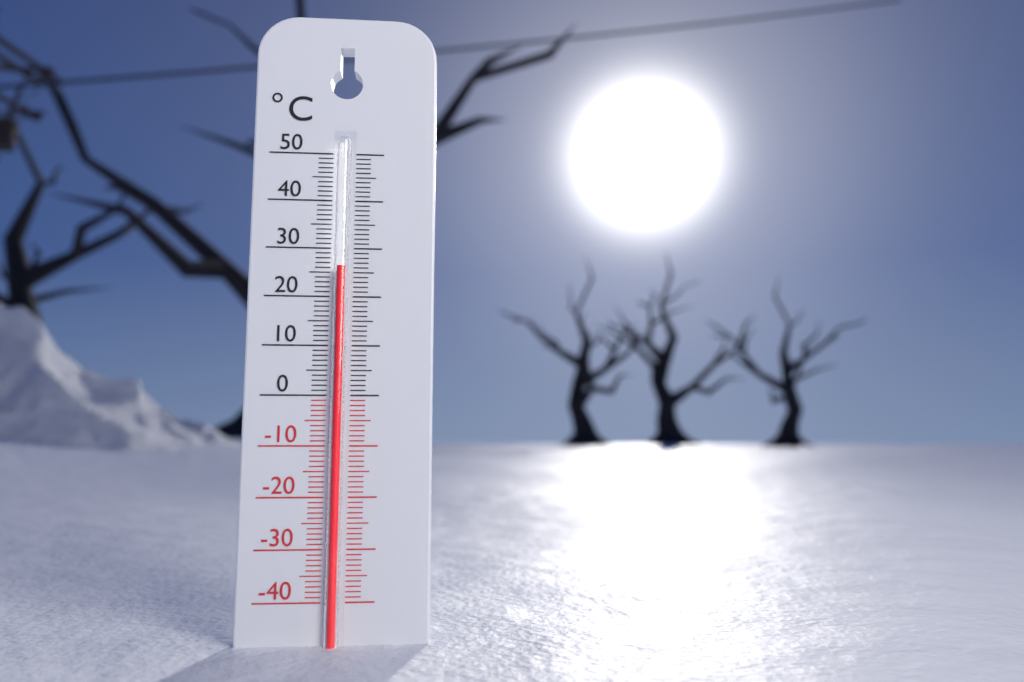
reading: 26 °C
